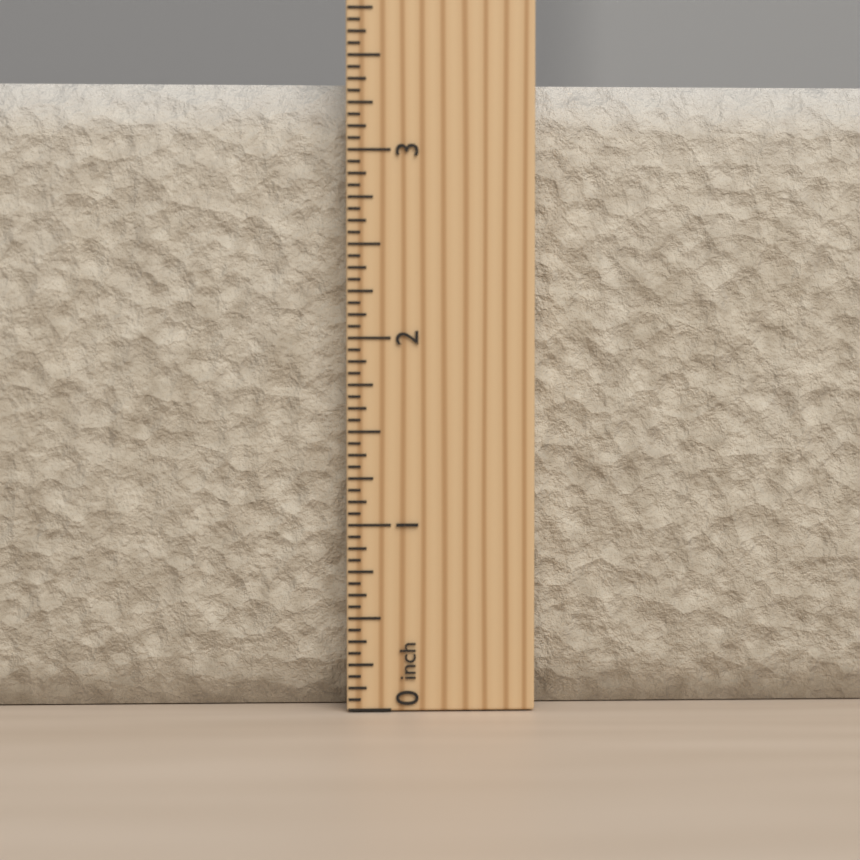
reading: 3.3750 inch
